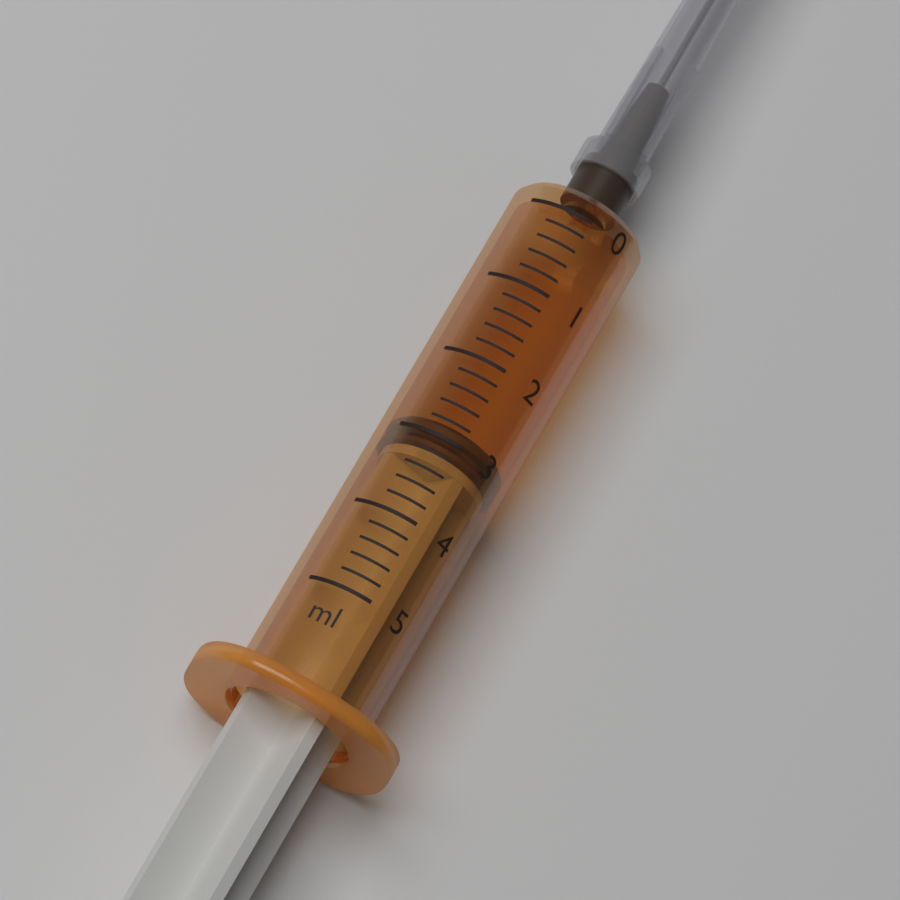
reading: 2.8 ml
